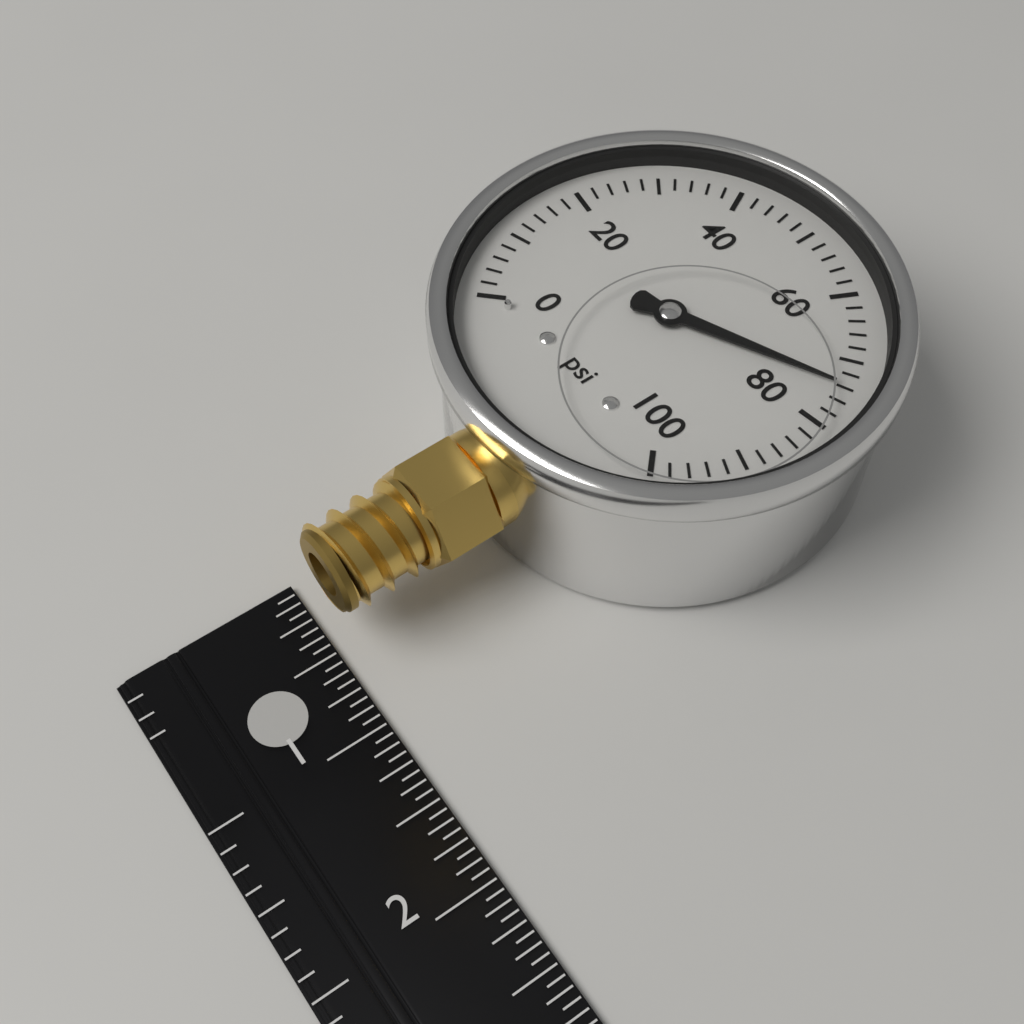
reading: 74 psi
